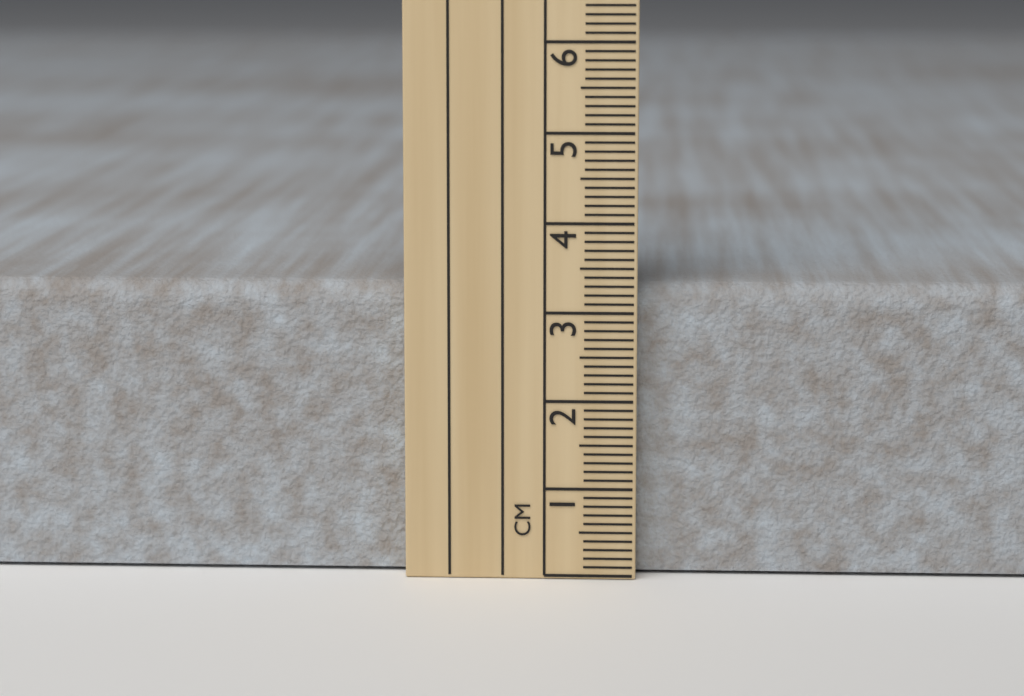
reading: 3.3 cm
